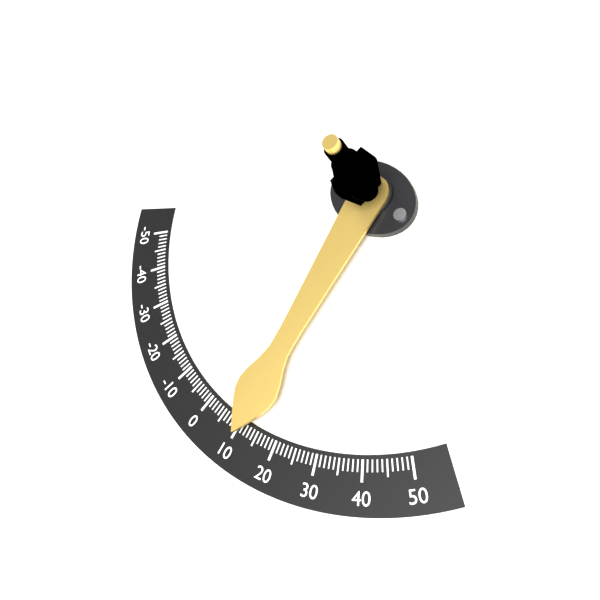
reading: 11 (no unit)
